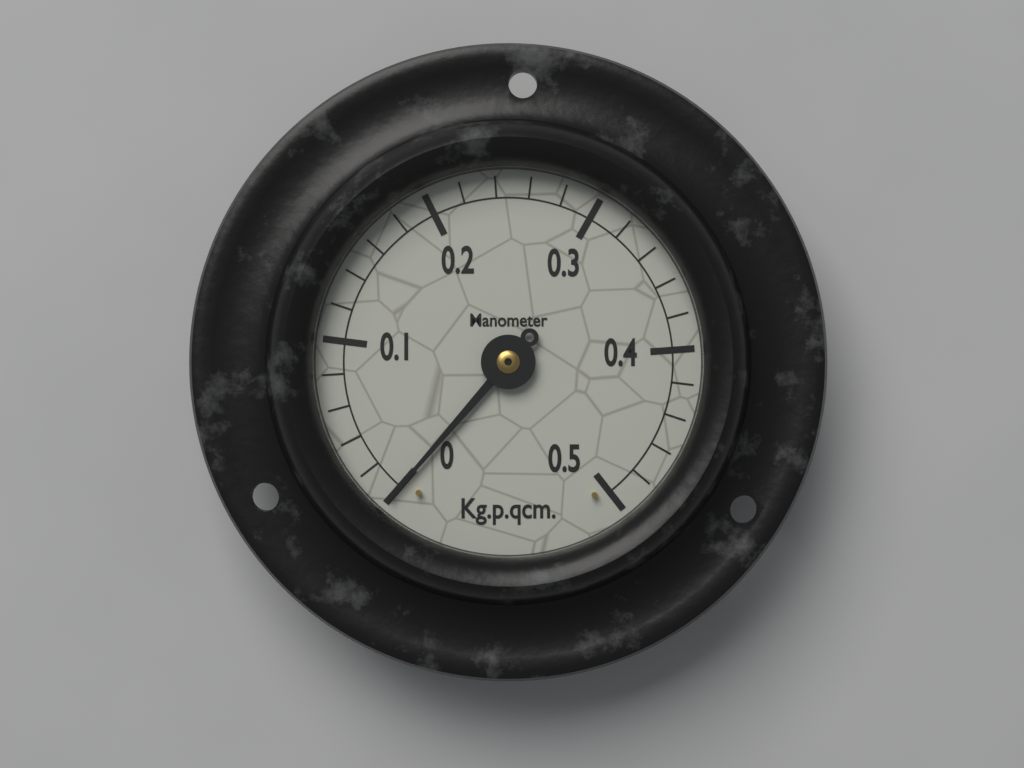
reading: 0.00 Kg.p.qcm
